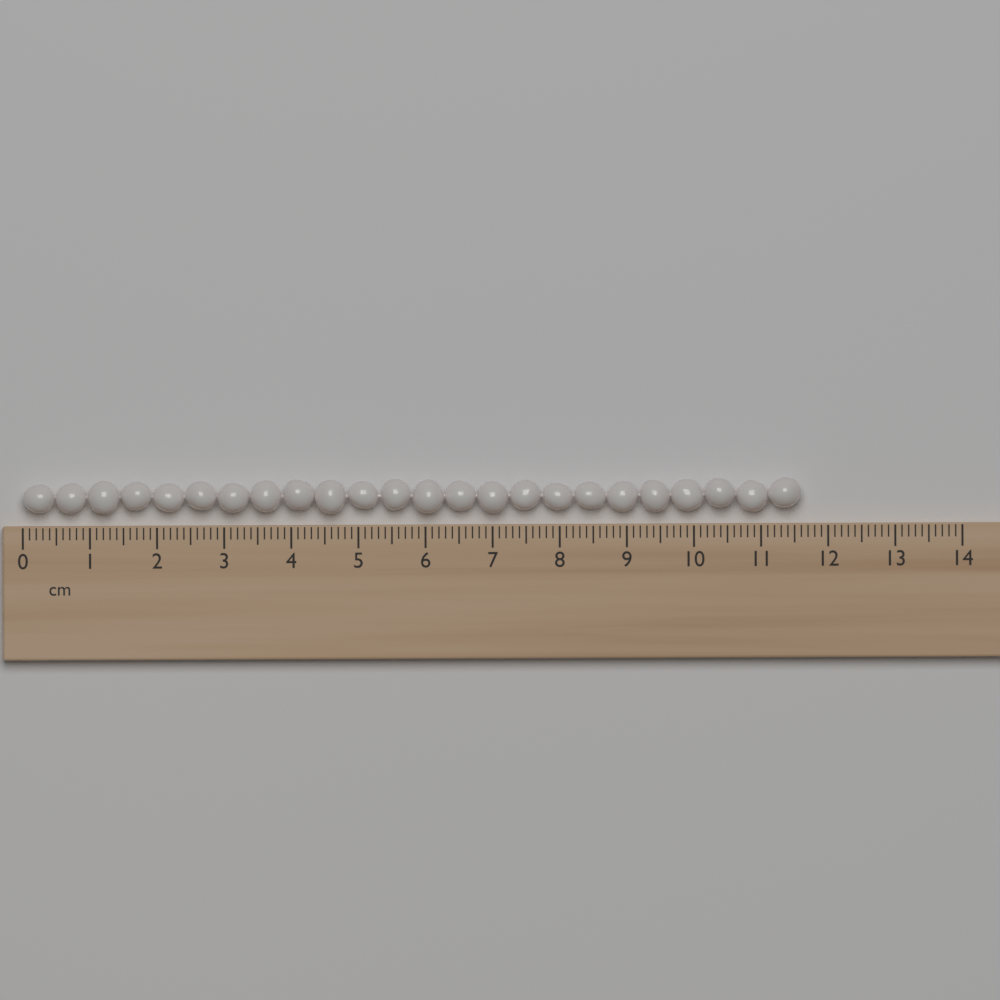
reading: 11.6 cm
